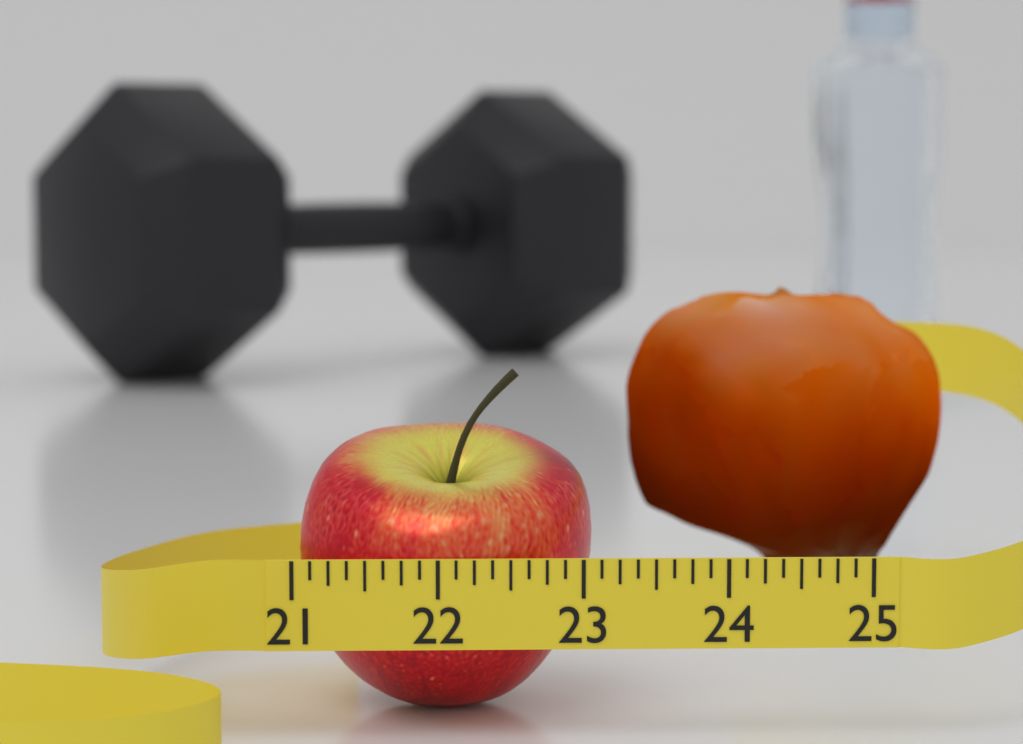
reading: 23.125 (no unit)
